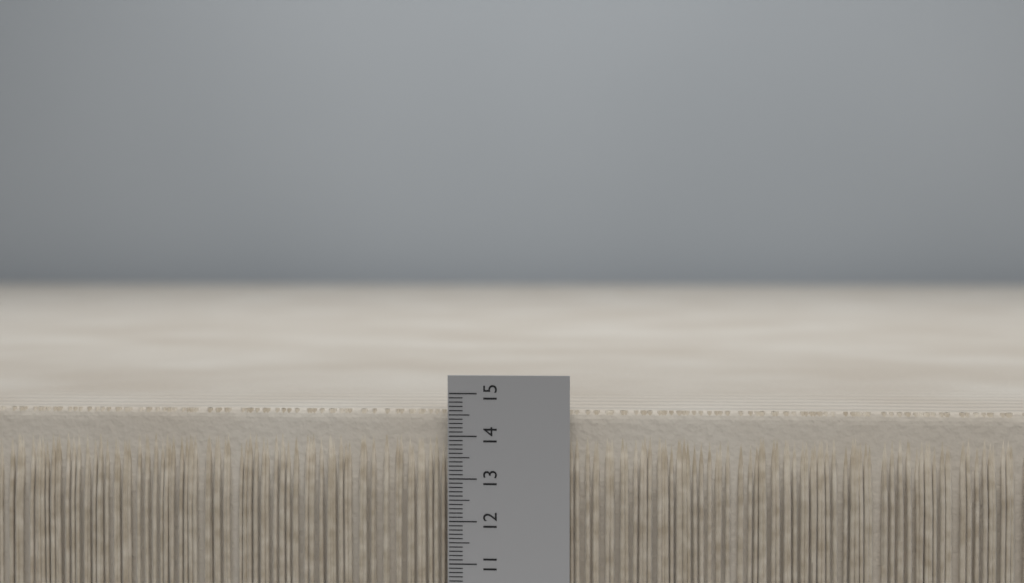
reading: 14.6 (no unit)
